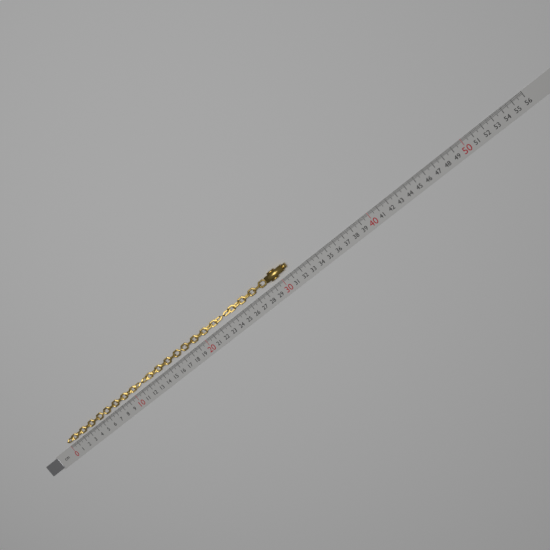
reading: 31.2 cm
